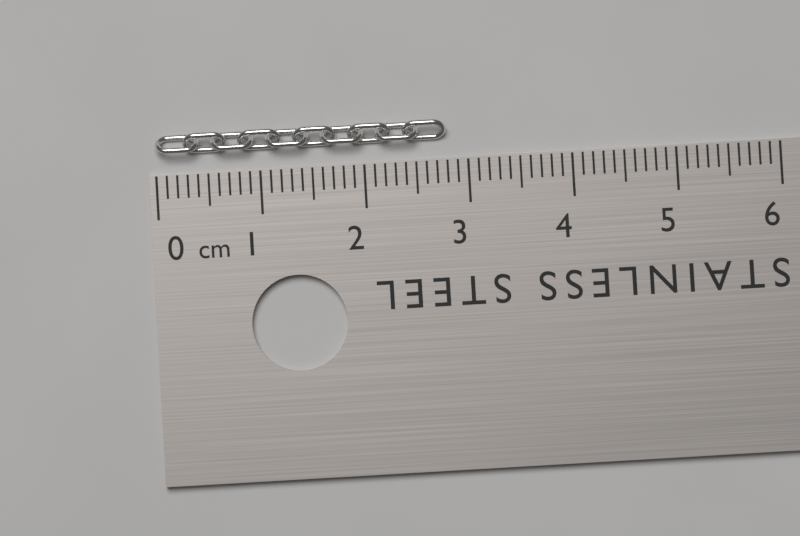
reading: 2.8 cm
